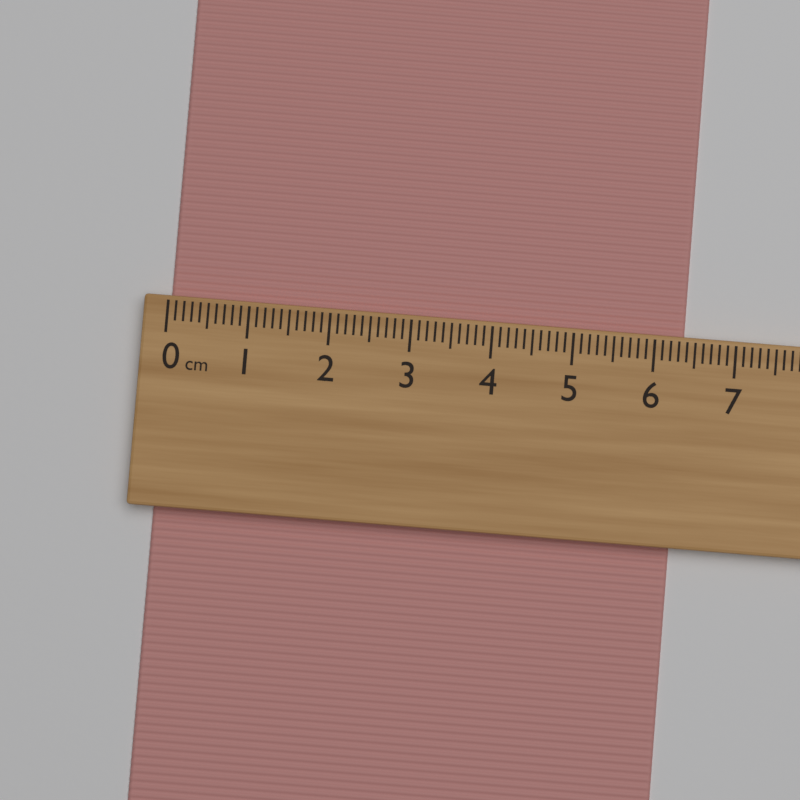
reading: 6.4 cm
